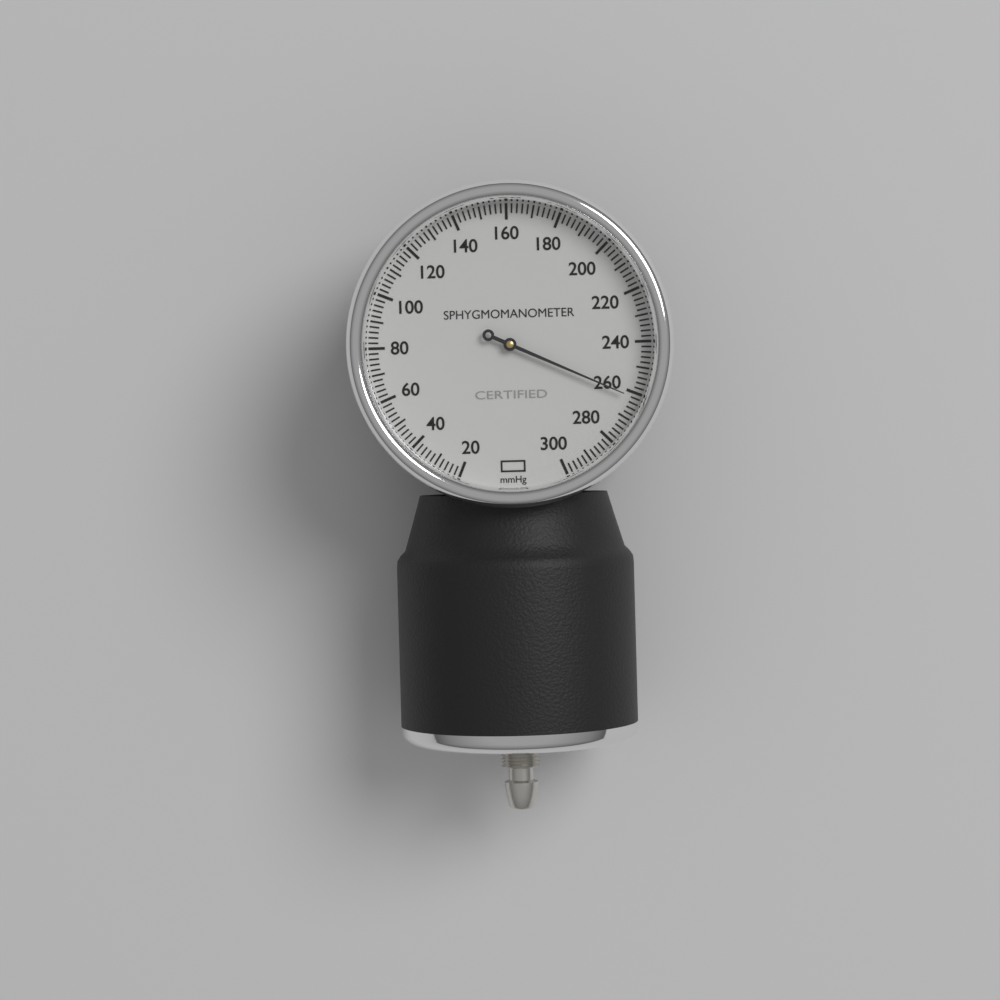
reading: 262 mmHg
